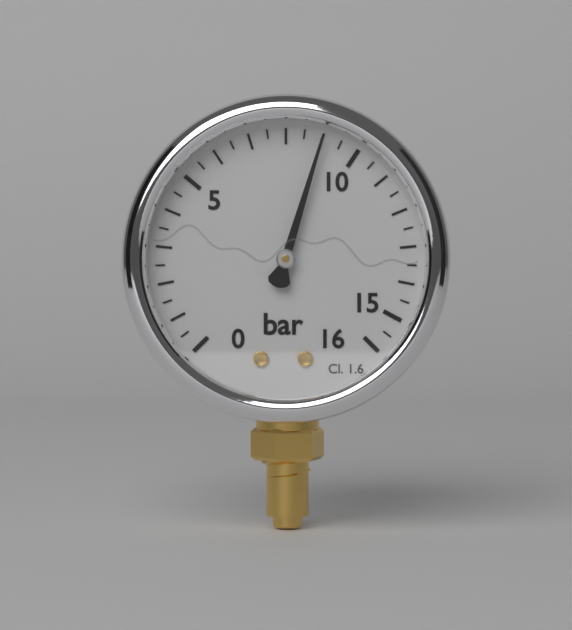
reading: 9.0 bar
